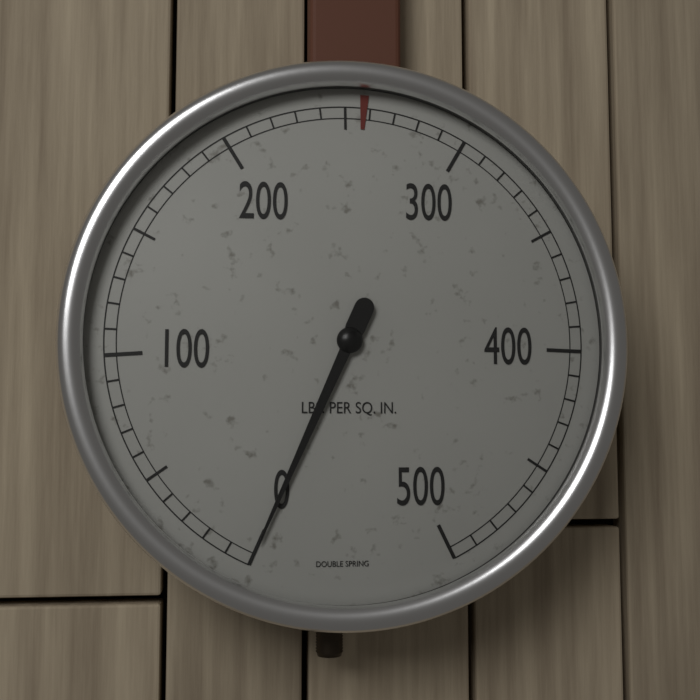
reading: 0 psi
